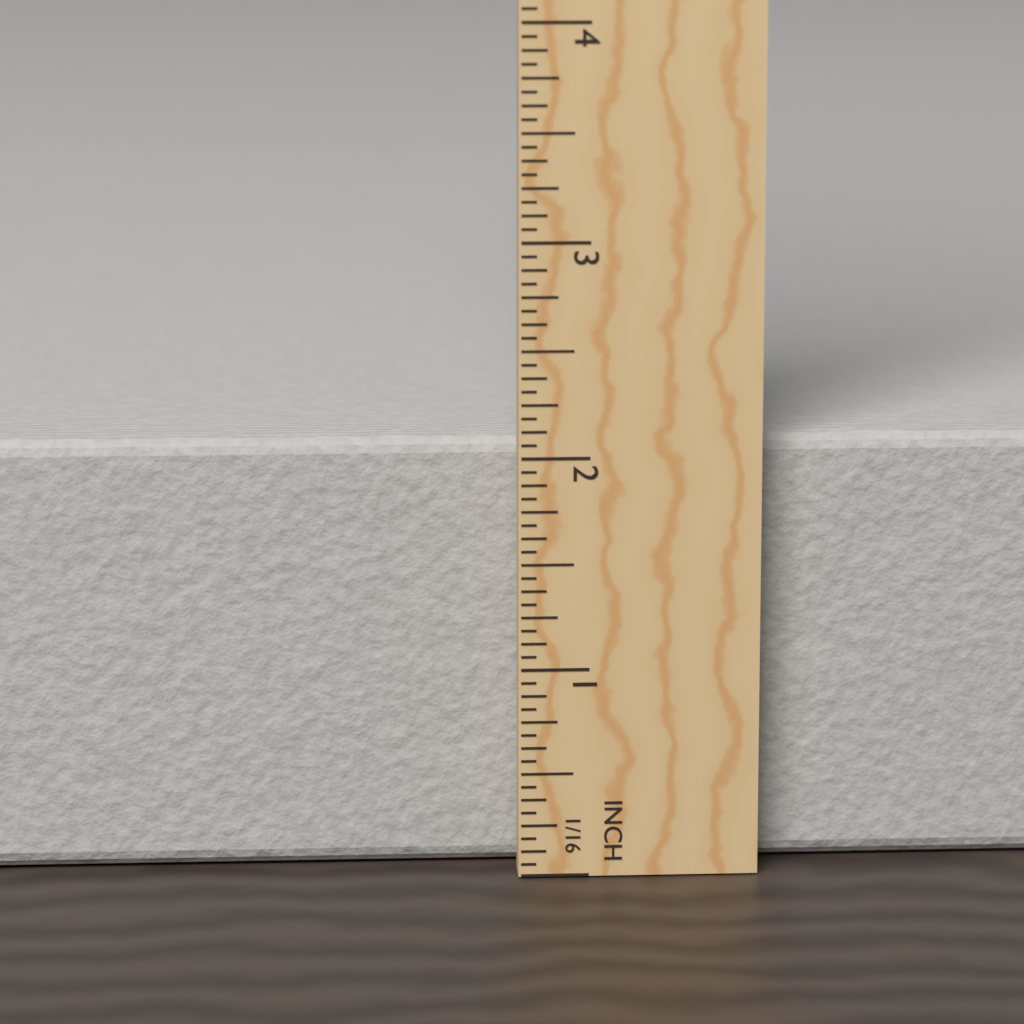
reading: 2.0625 in
